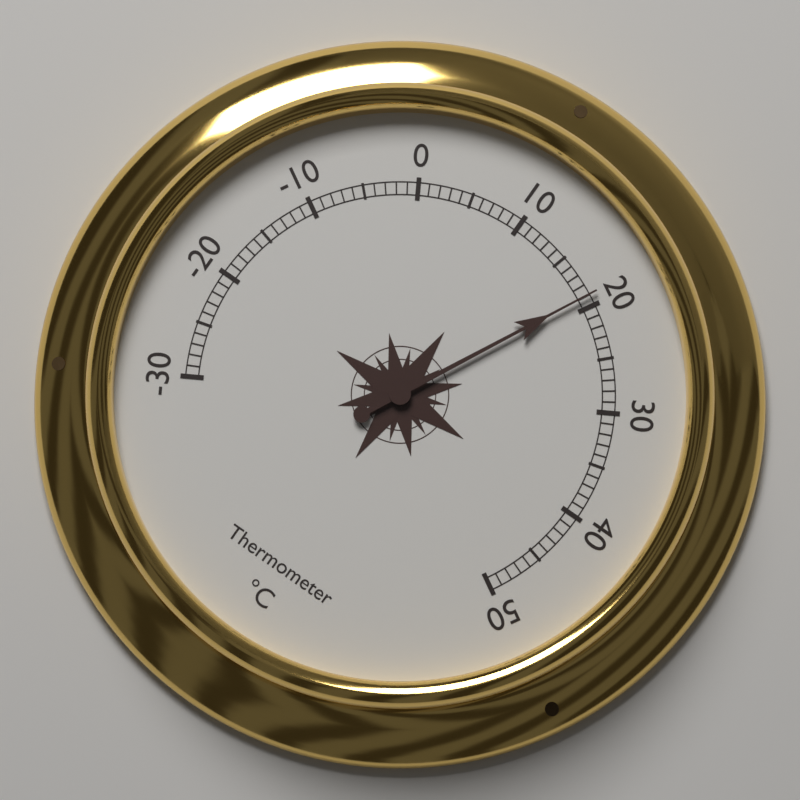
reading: 19 °C
